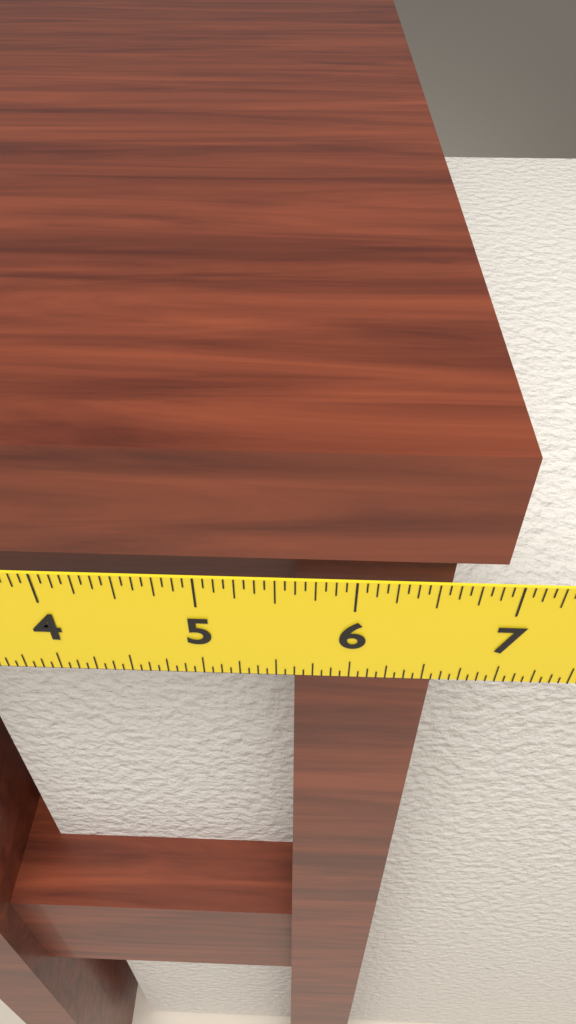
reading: 6.8750 in
